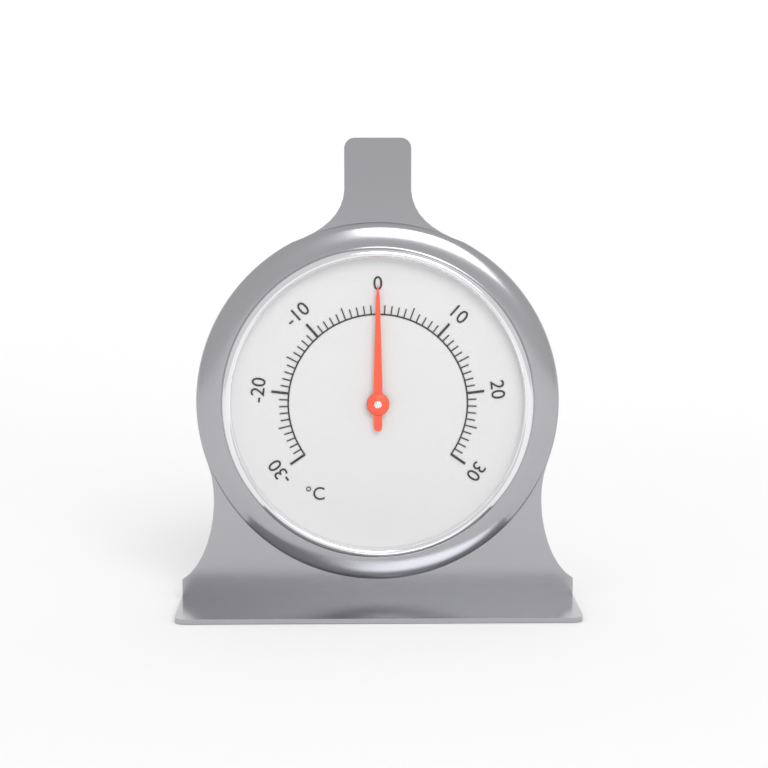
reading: 0 °C
